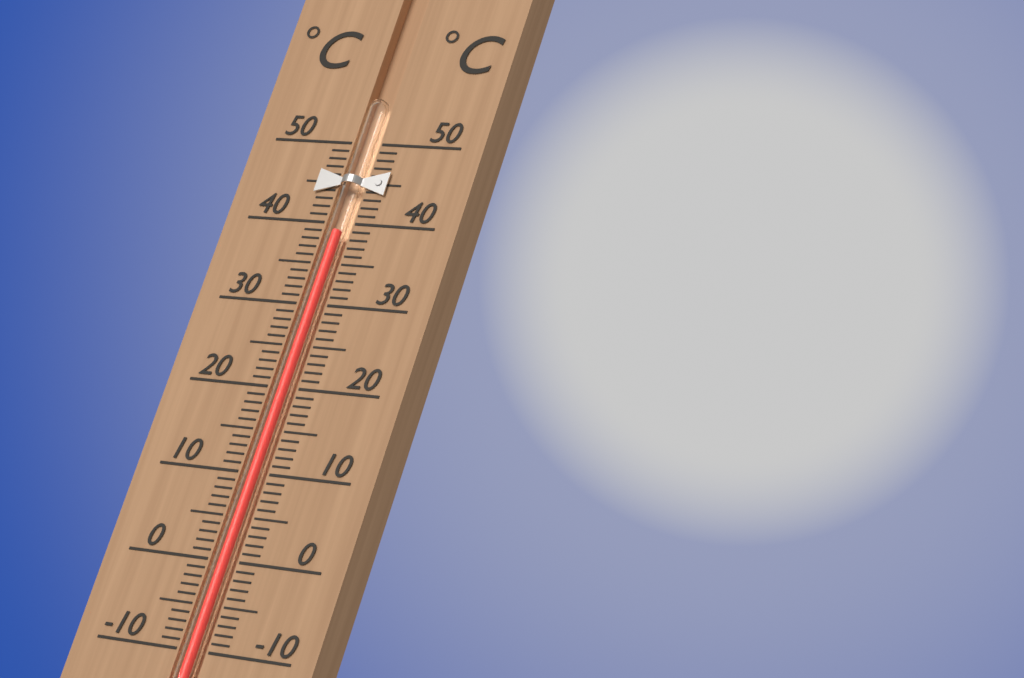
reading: 39 °C
